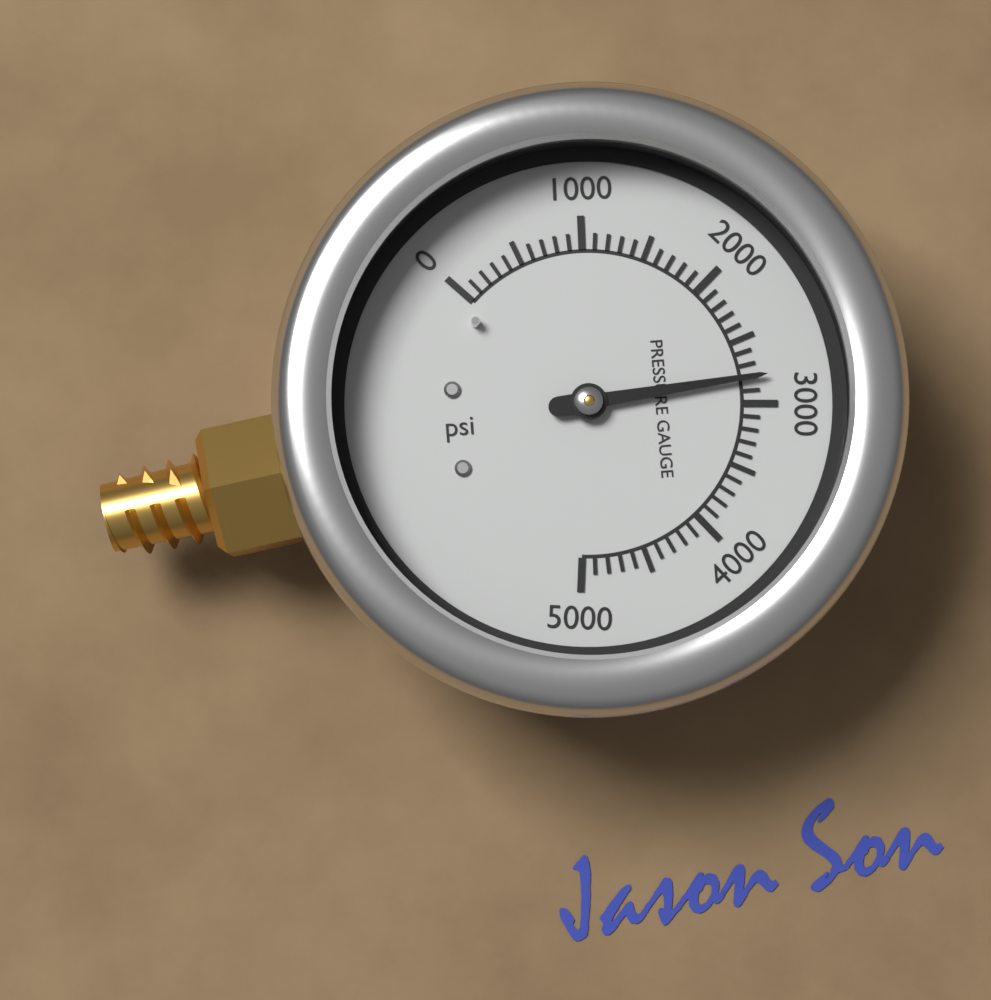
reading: 2800 psi
